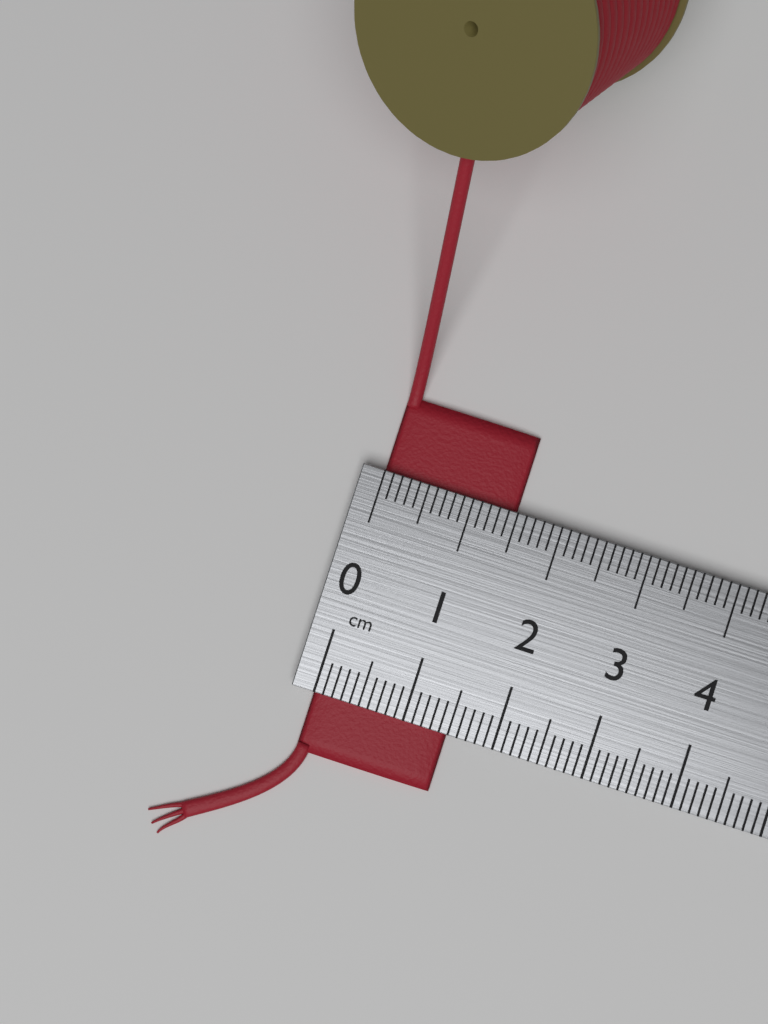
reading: 1.5 cm
